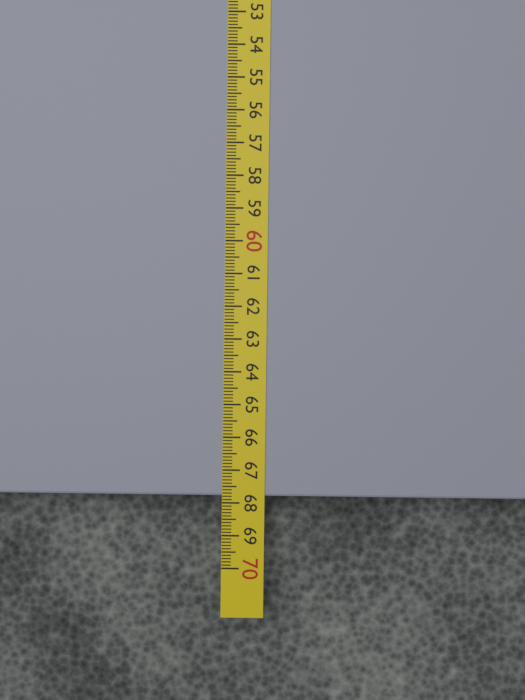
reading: 67.8 cm
